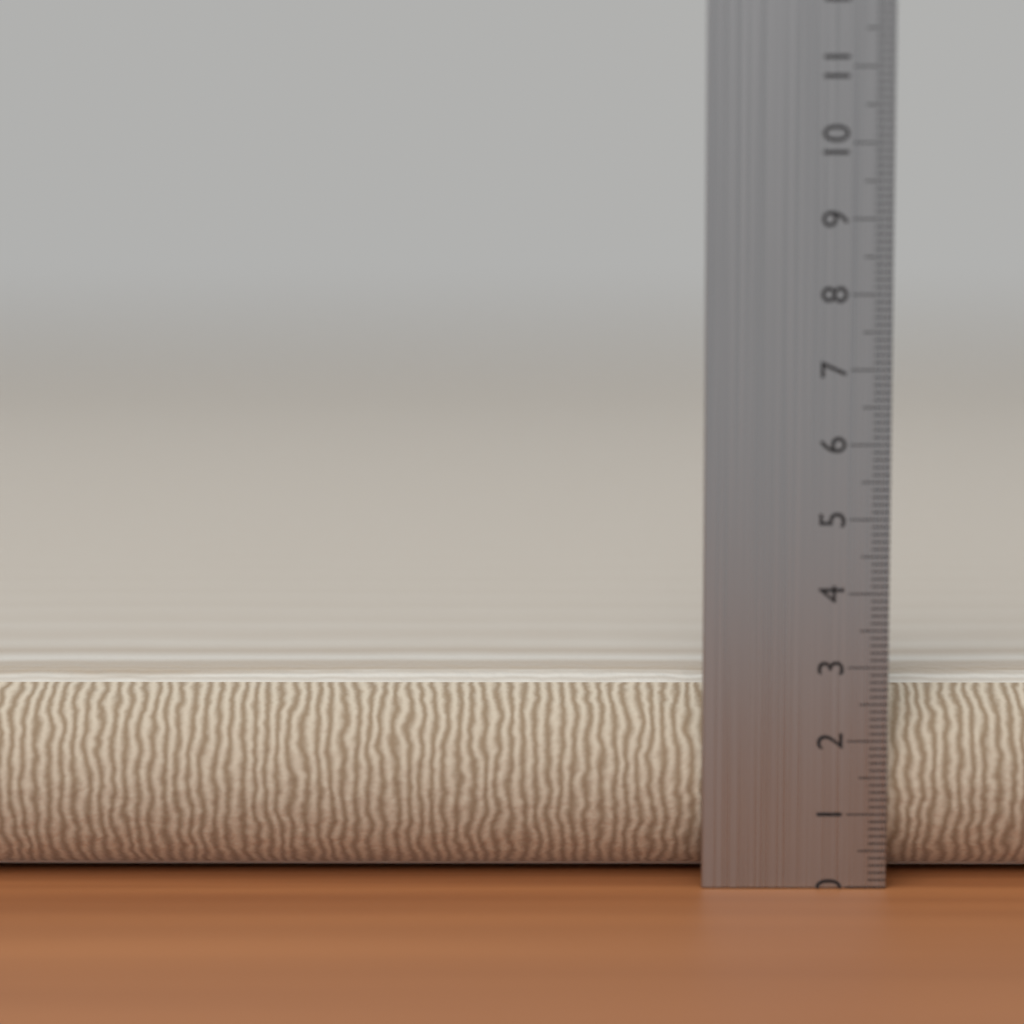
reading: 2.8 cm
